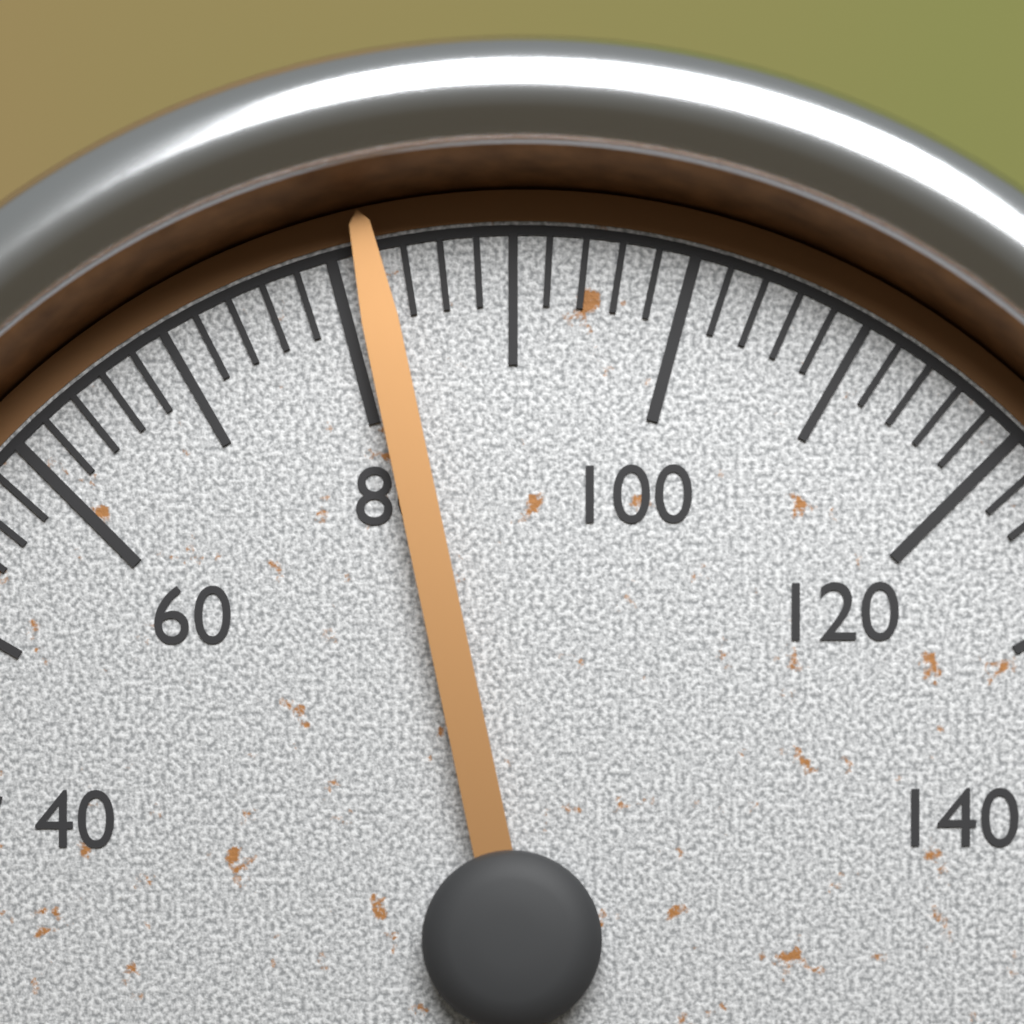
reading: 82 (no unit)
